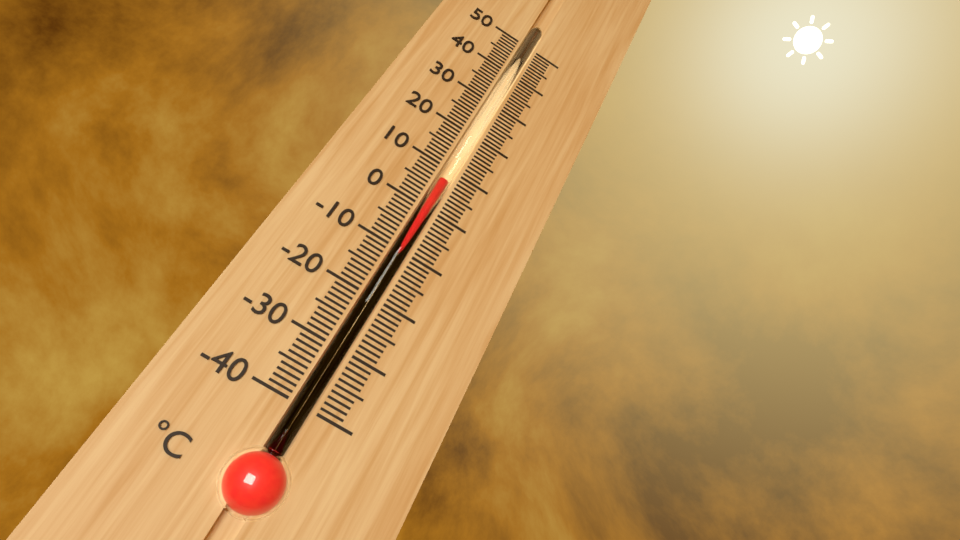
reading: 7 °C
